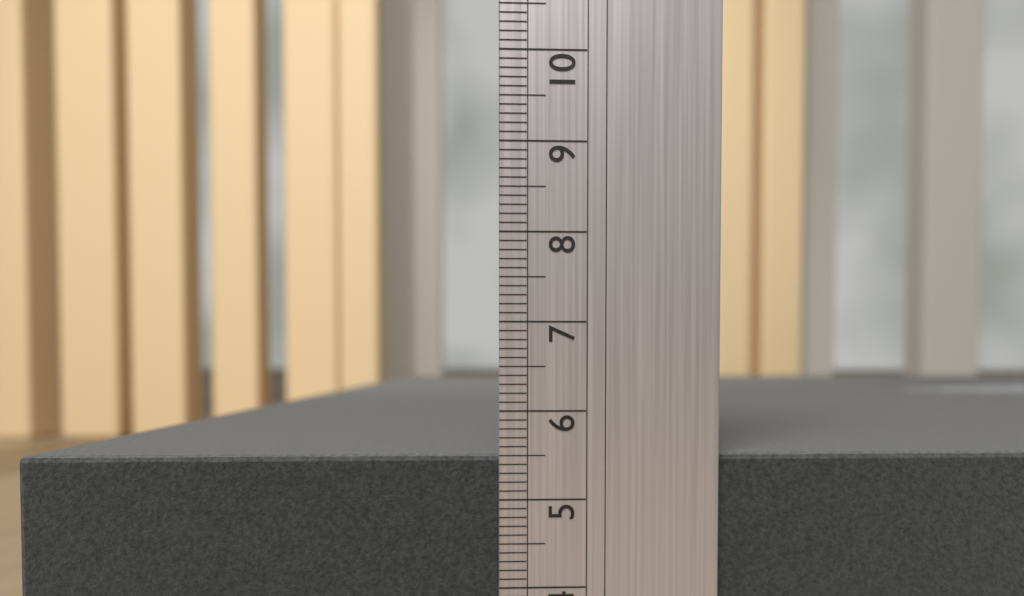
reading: 5.5 (no unit)
